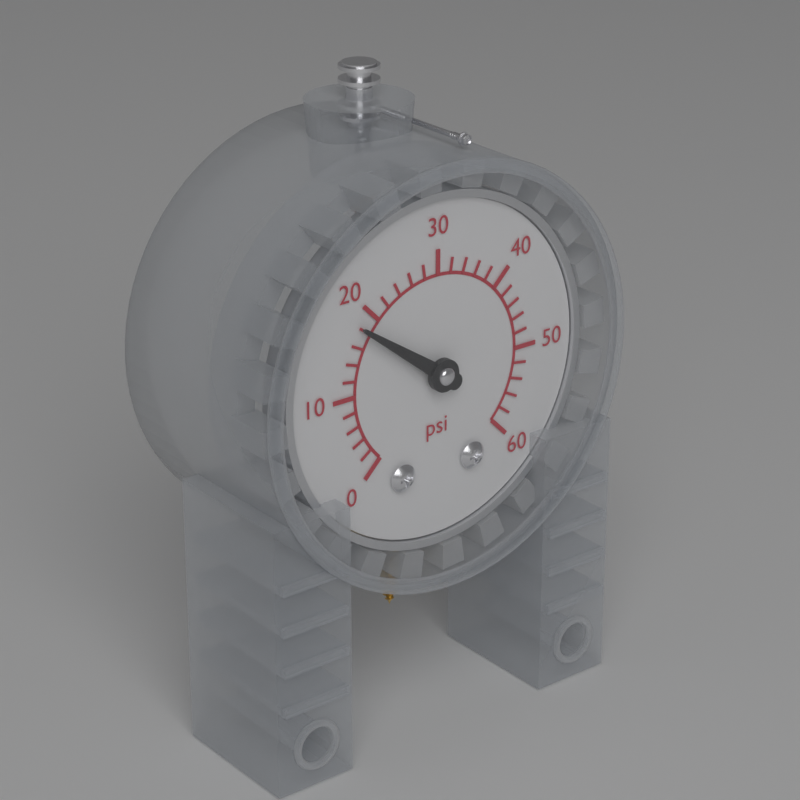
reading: 18 psi
